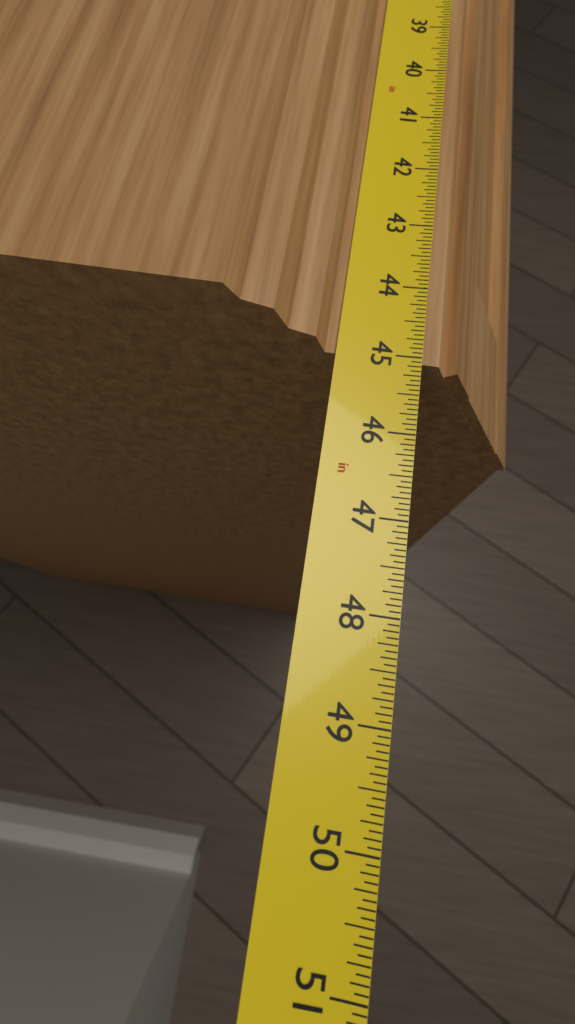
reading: 45.0625 in
